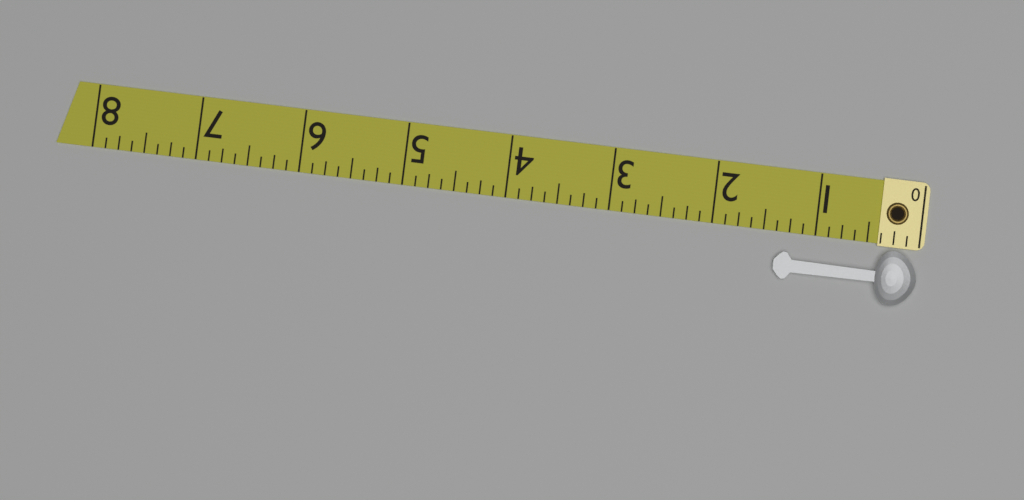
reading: 1.375 (no unit)
